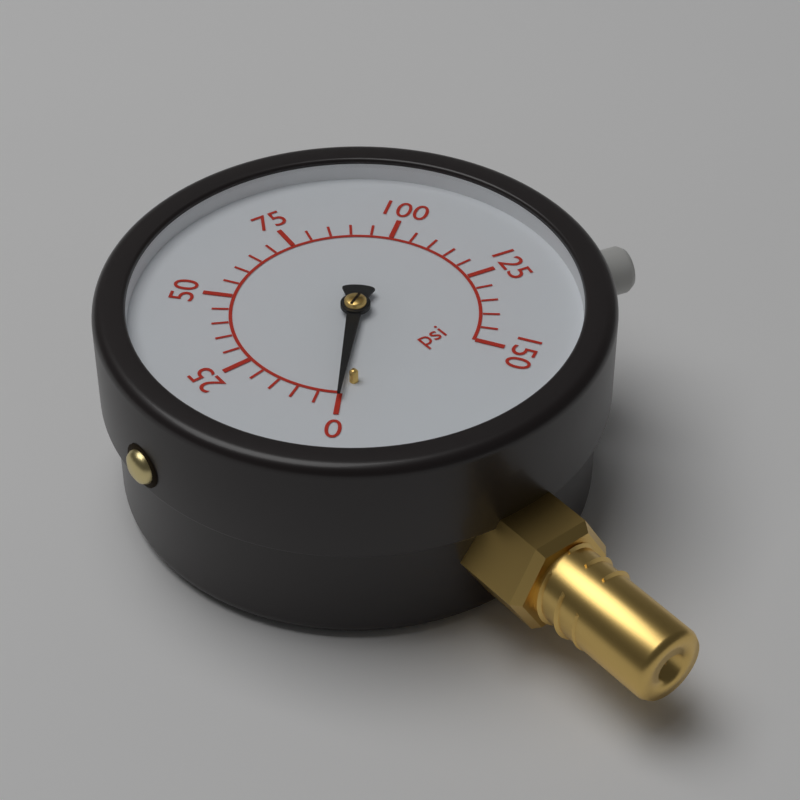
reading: 0 psi
